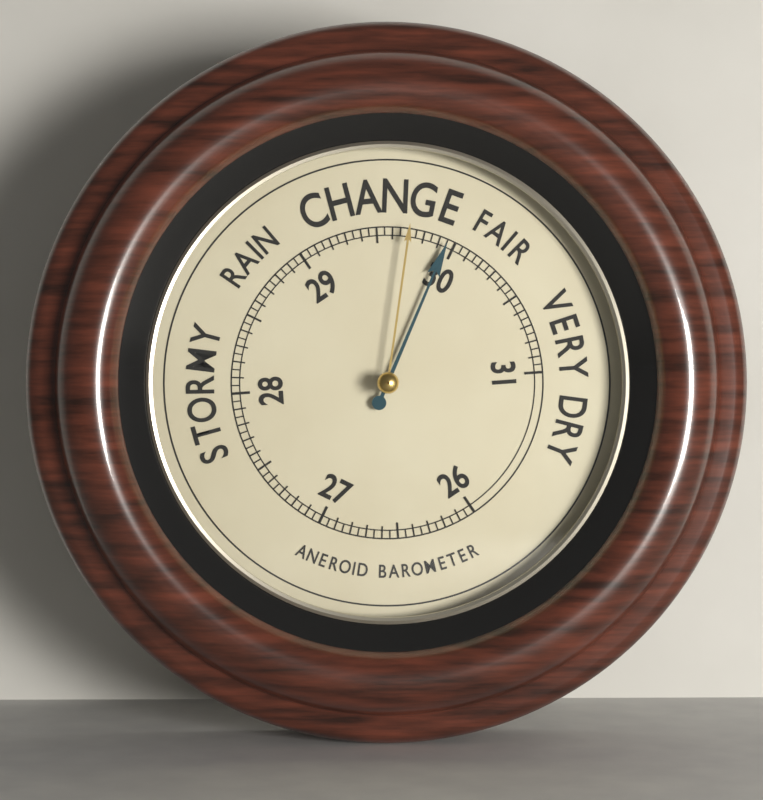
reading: 29.95 (no unit)
